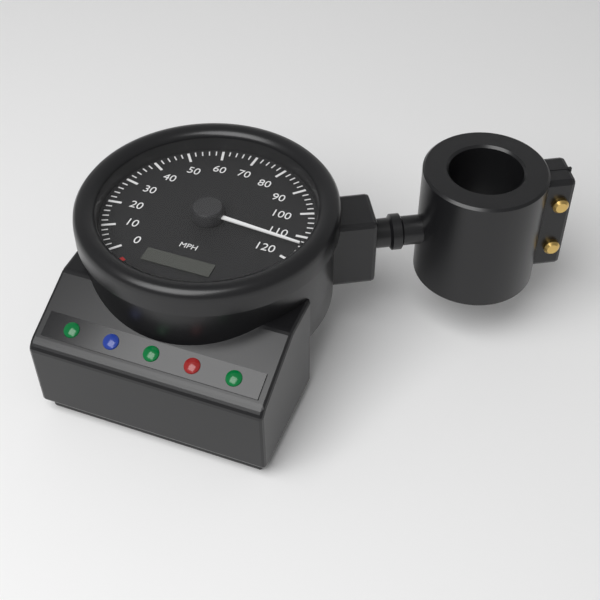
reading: 114 mph
